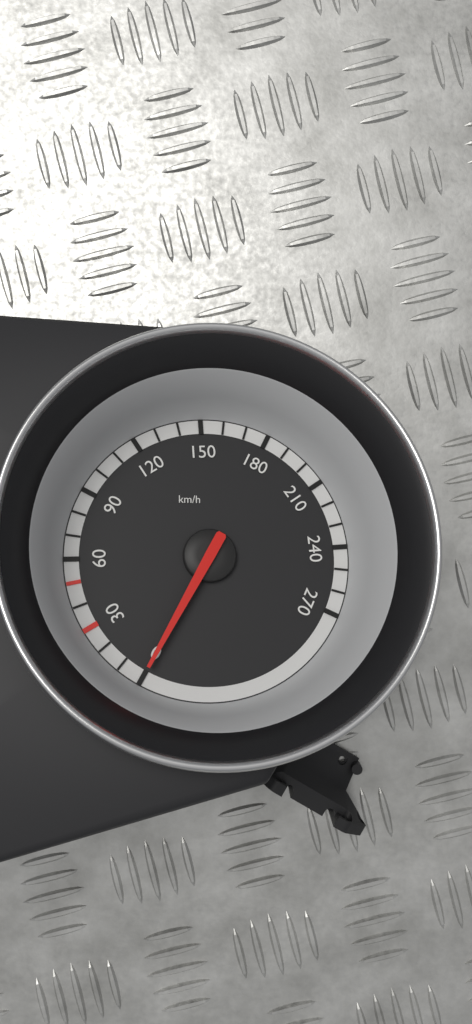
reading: 0 km/h
